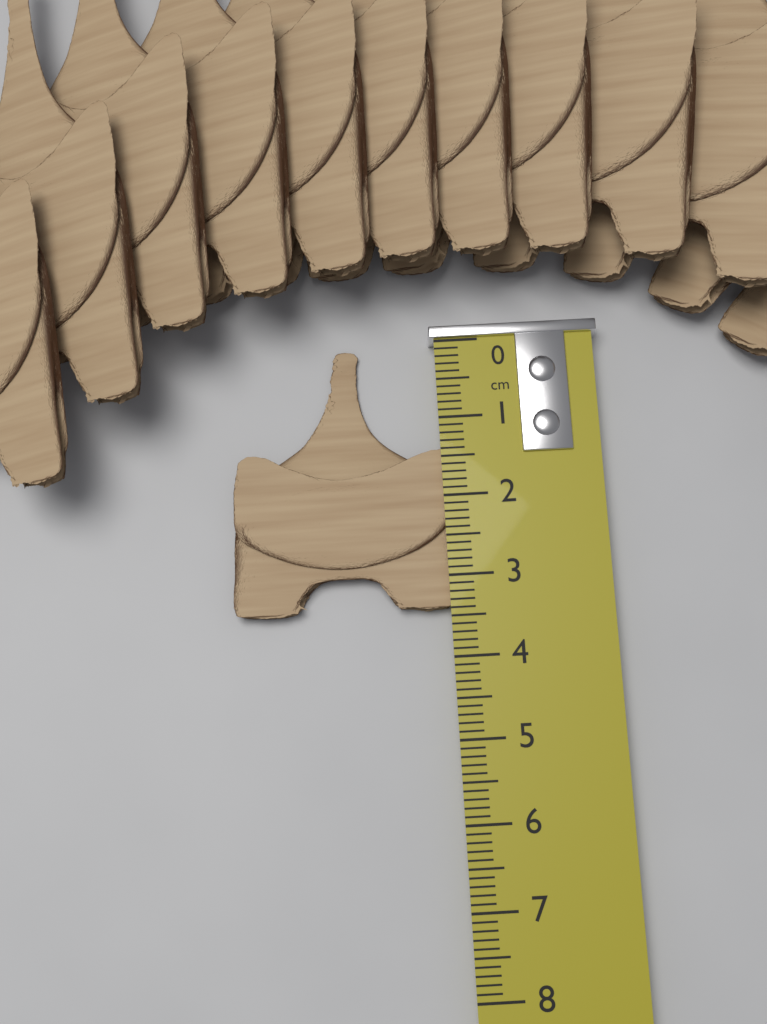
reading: 3.4 cm
